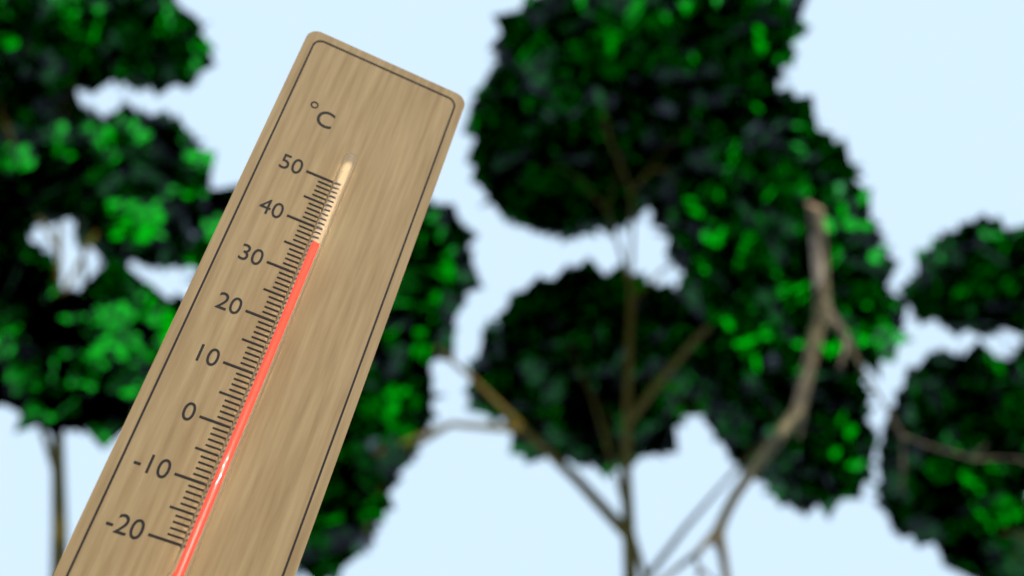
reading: 36 °C
